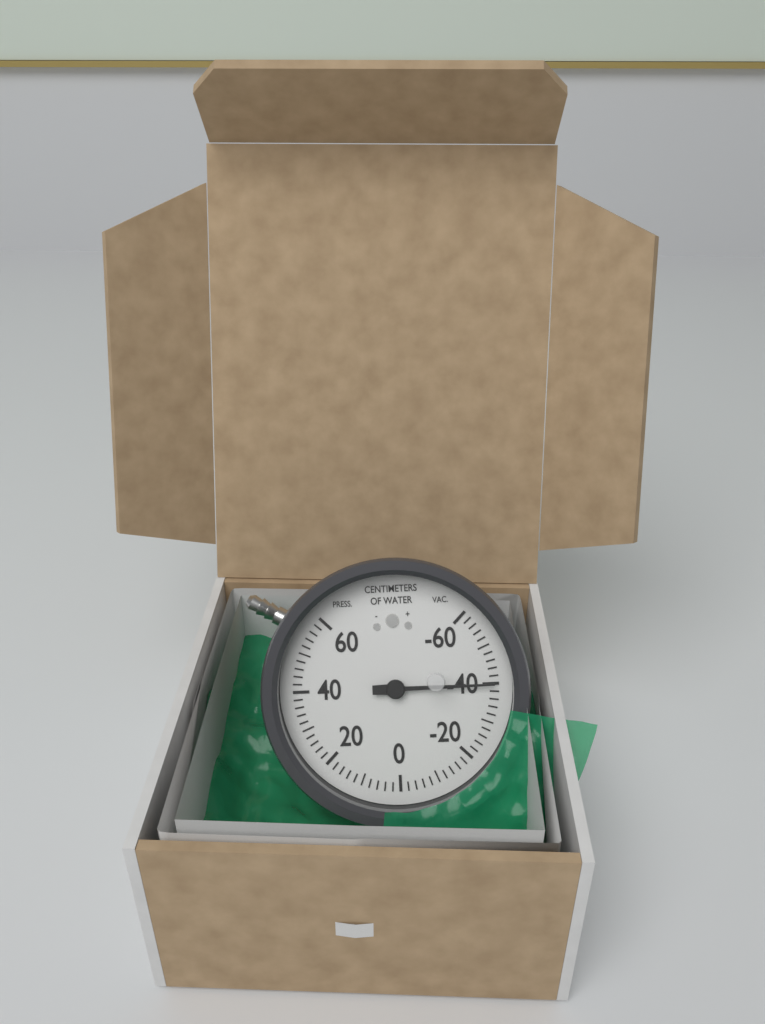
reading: -40 cmH2O
